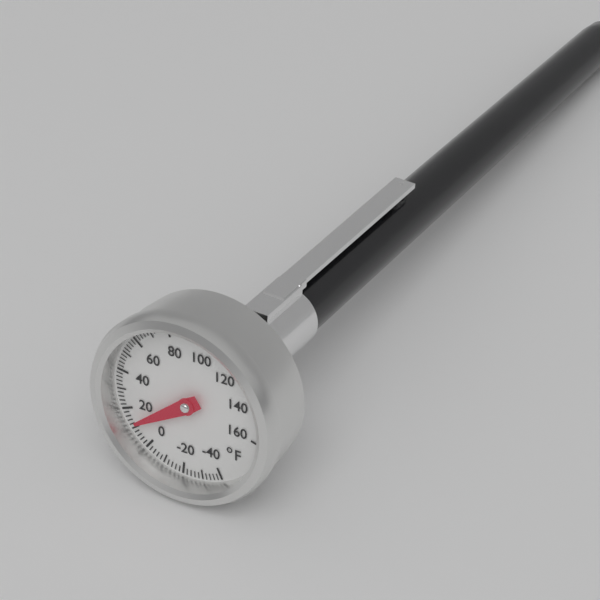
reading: 12 °F
